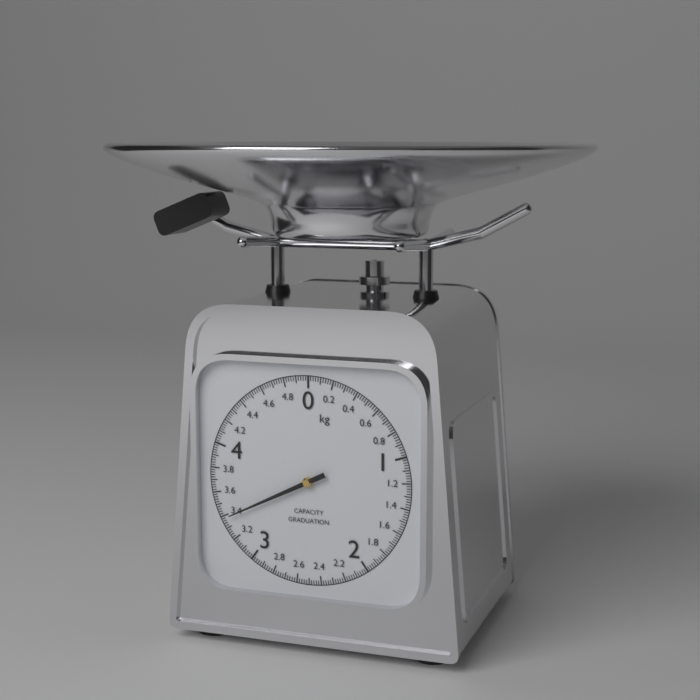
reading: 3.38 kg
